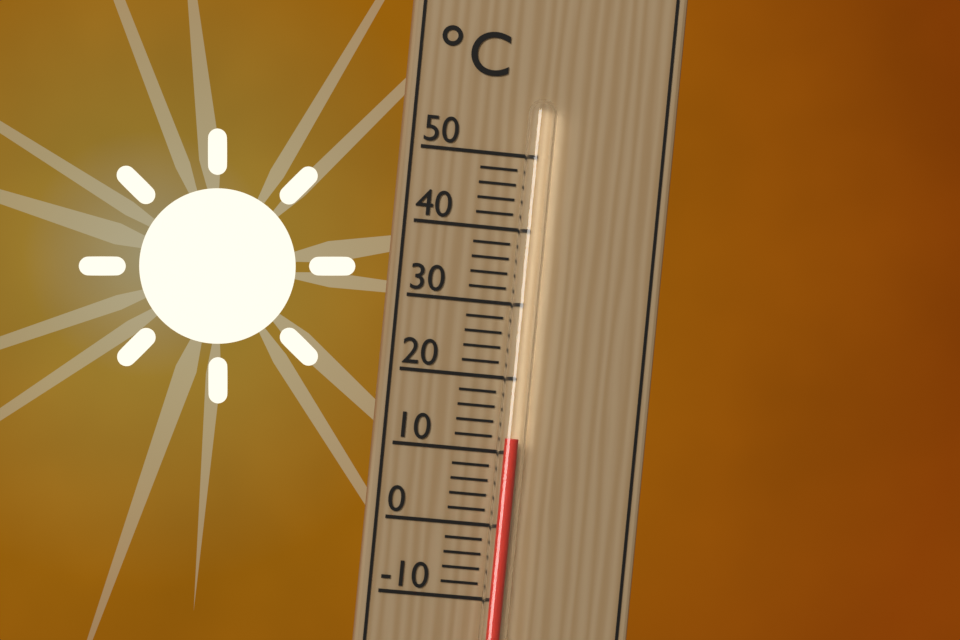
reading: 12 °C
